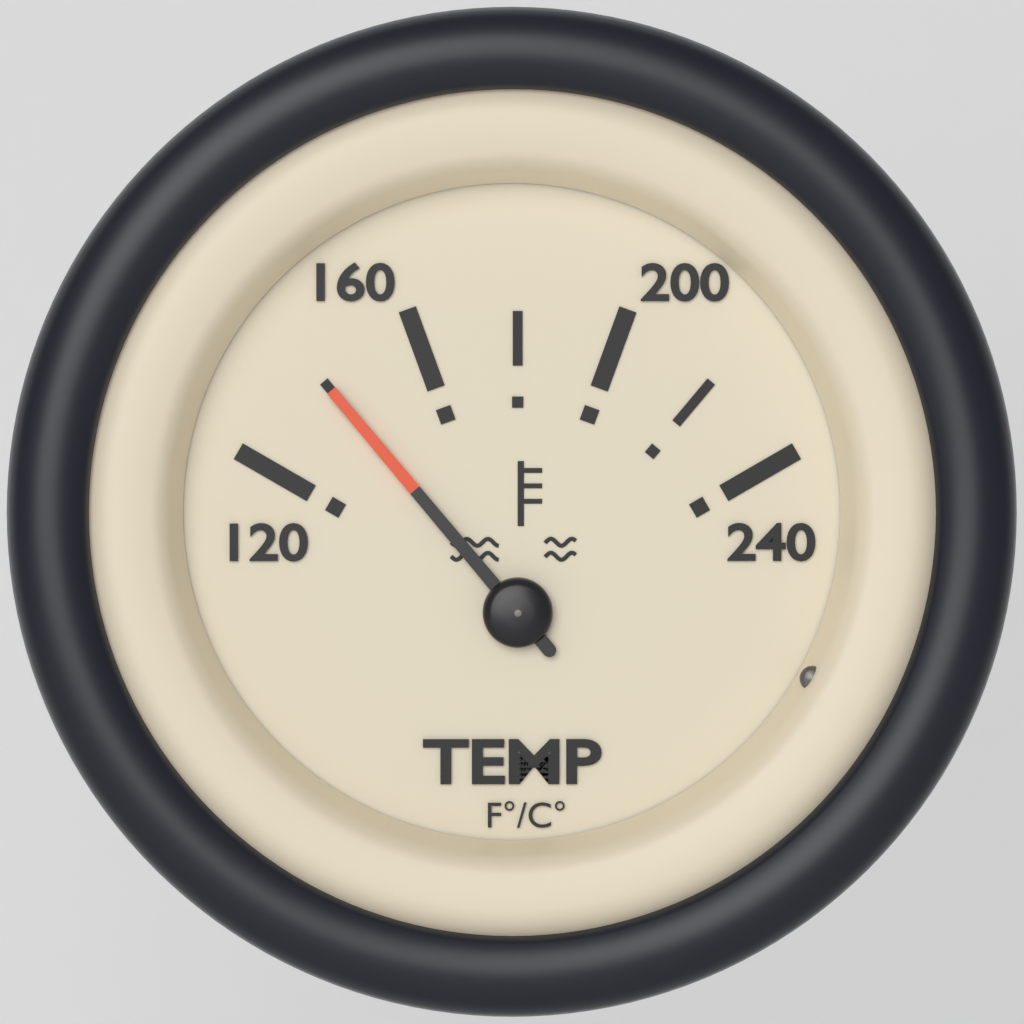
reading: 140 °F
